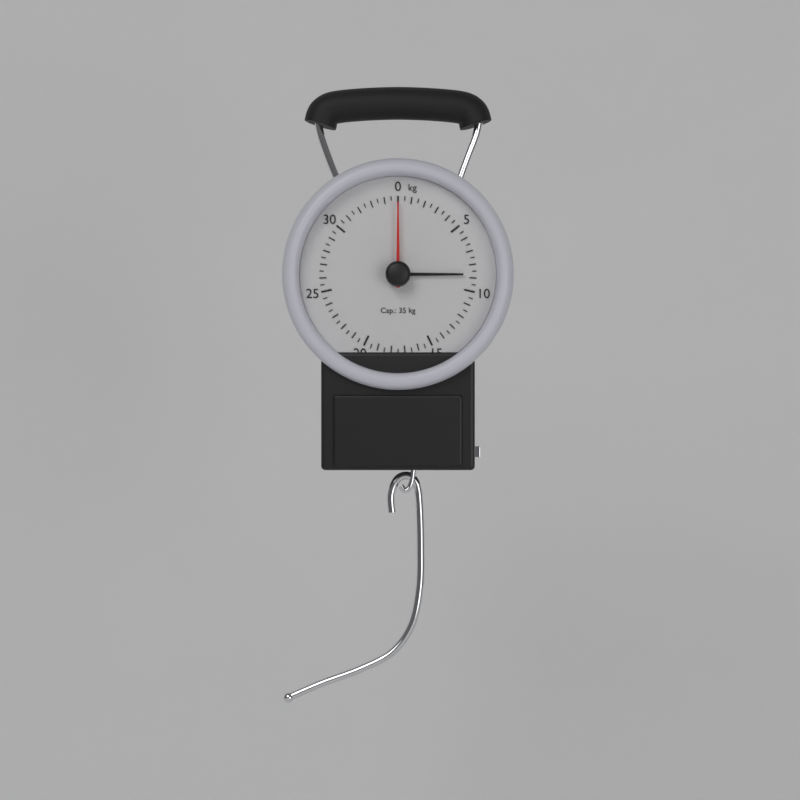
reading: 0.0 kg
